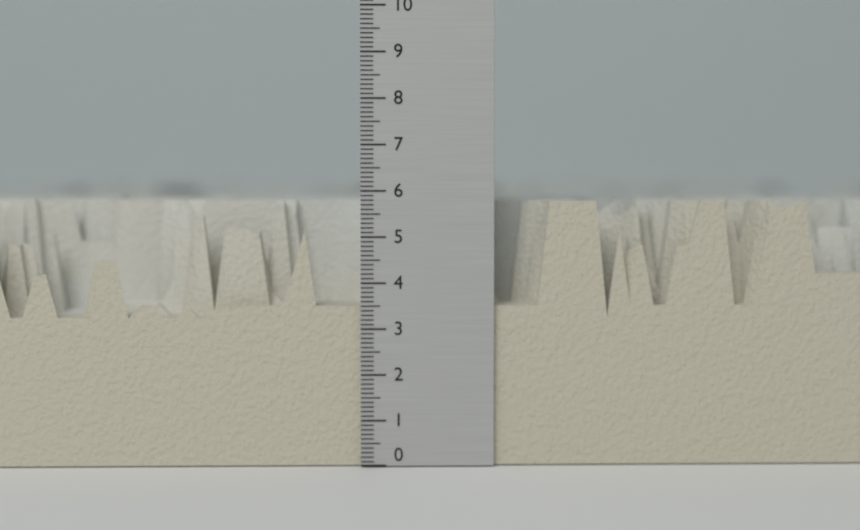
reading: 5.8 (no unit)
